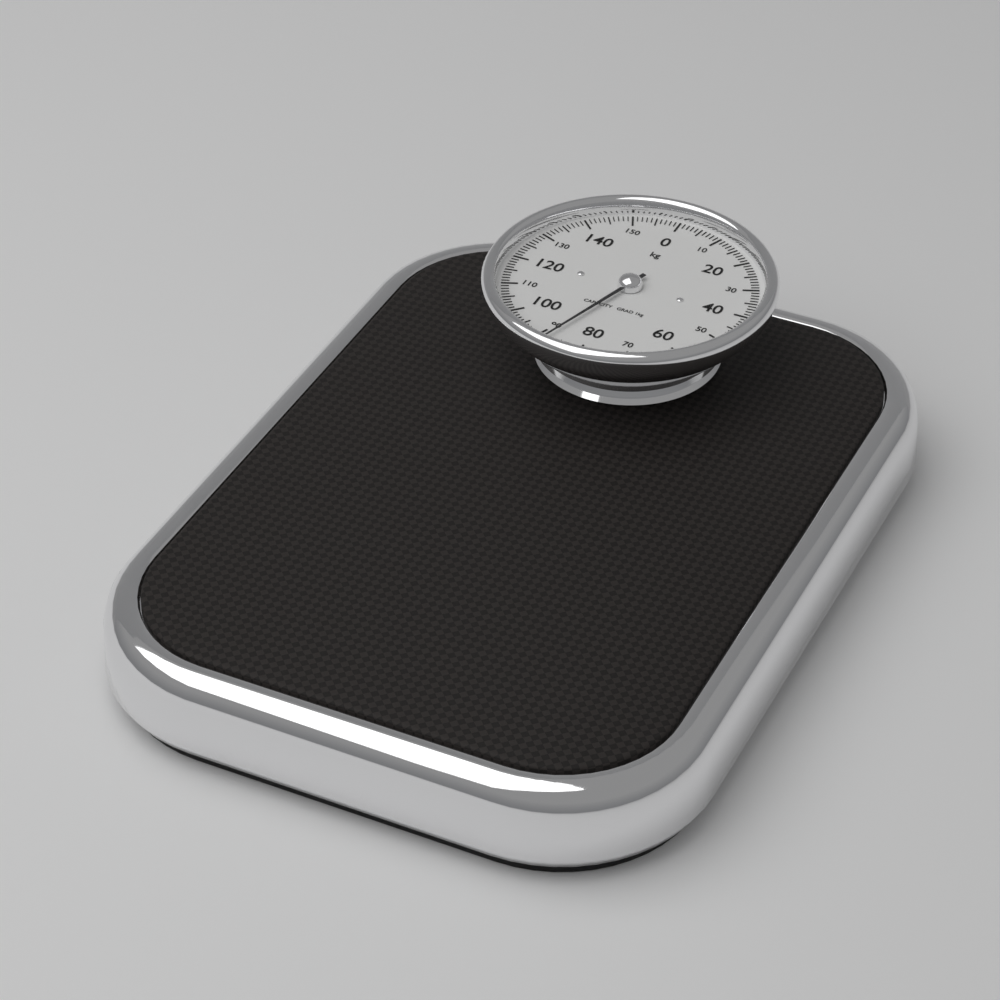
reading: 88 kg
